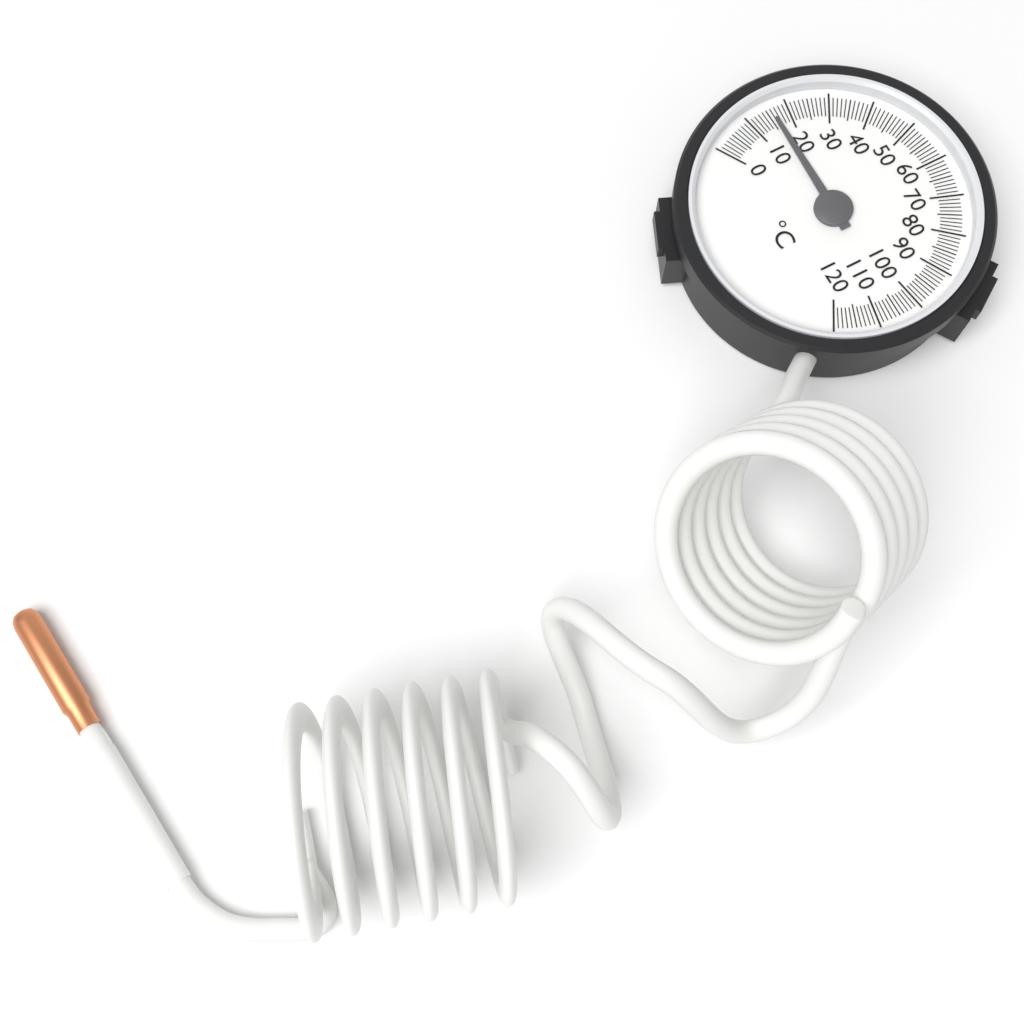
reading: 16 °C
